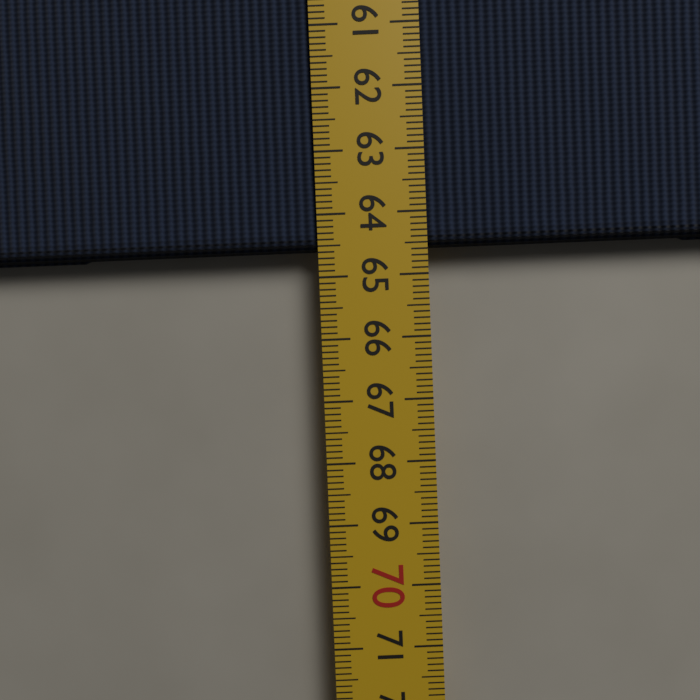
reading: 64.6 cm
